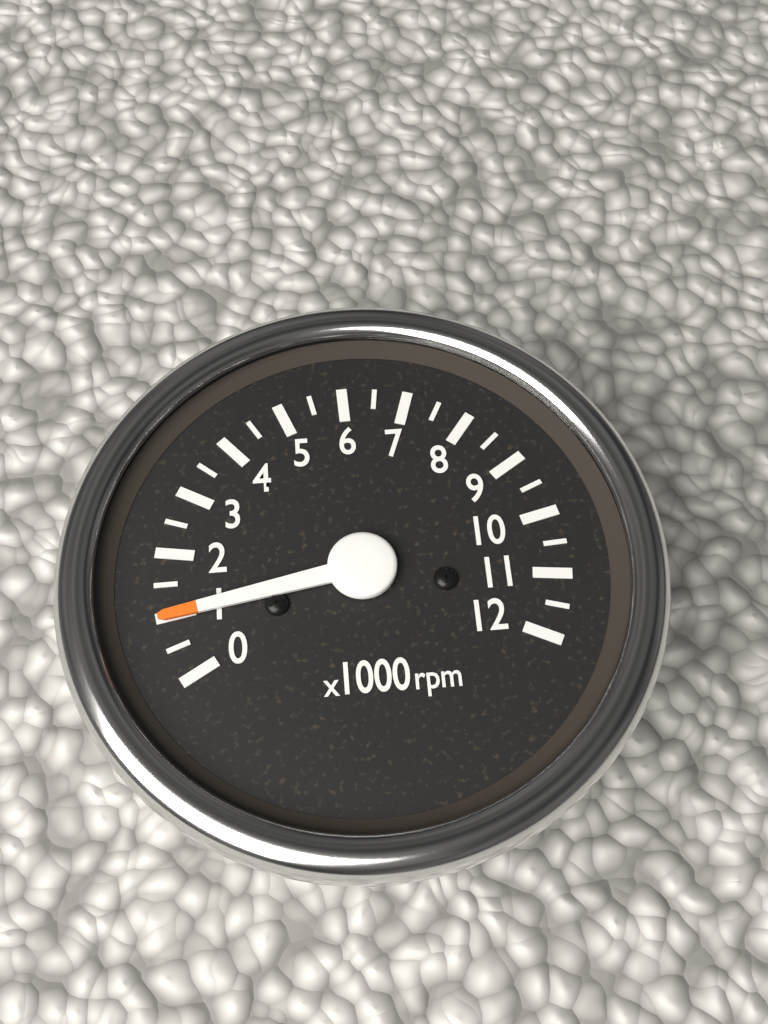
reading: 1000 rpm
